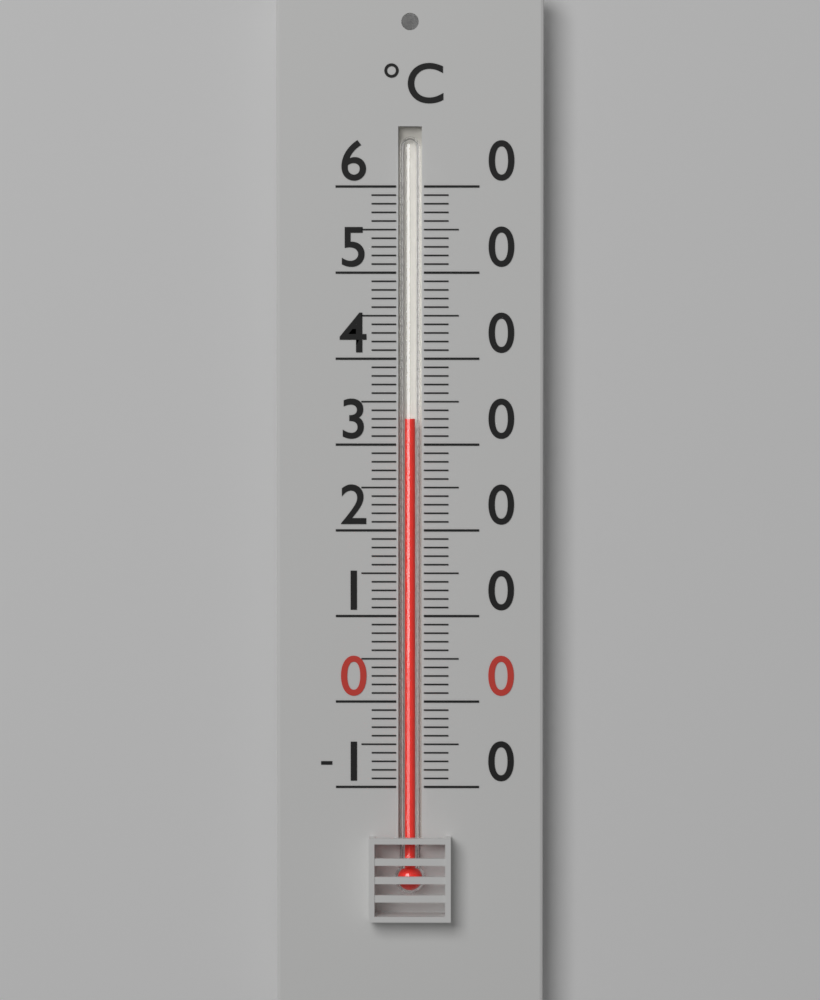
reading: 33 °C
